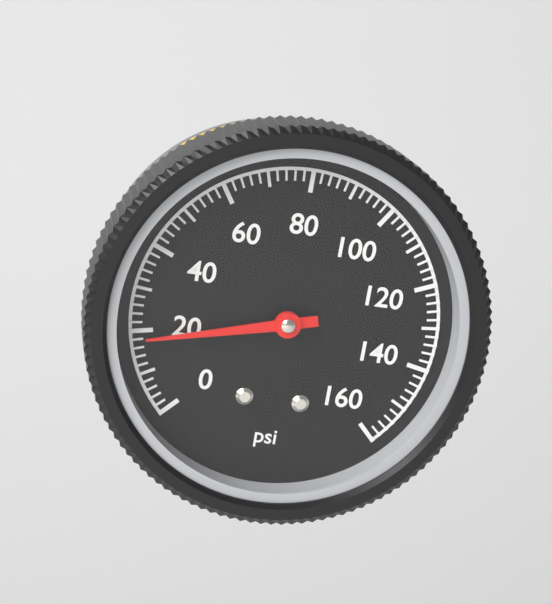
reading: 18 psi
